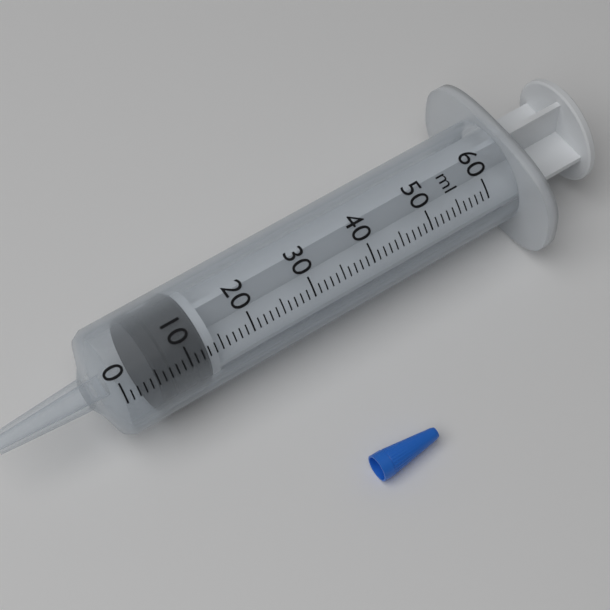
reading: 5 ml
